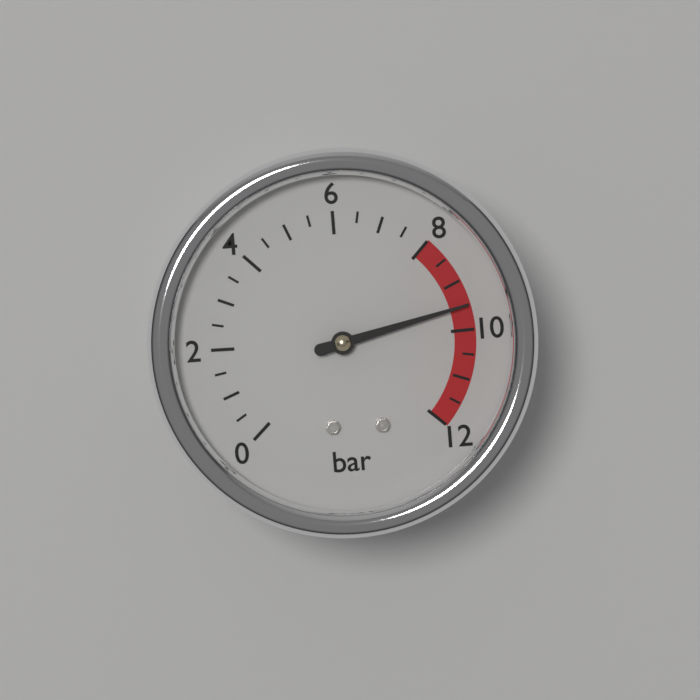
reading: 9.5 bar
